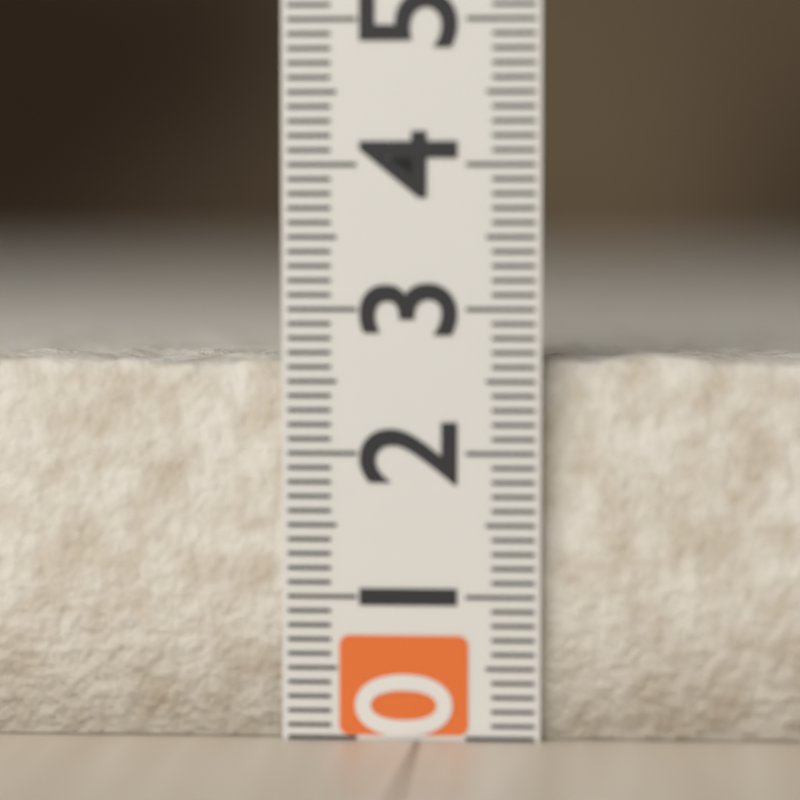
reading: 2.7 (no unit)
